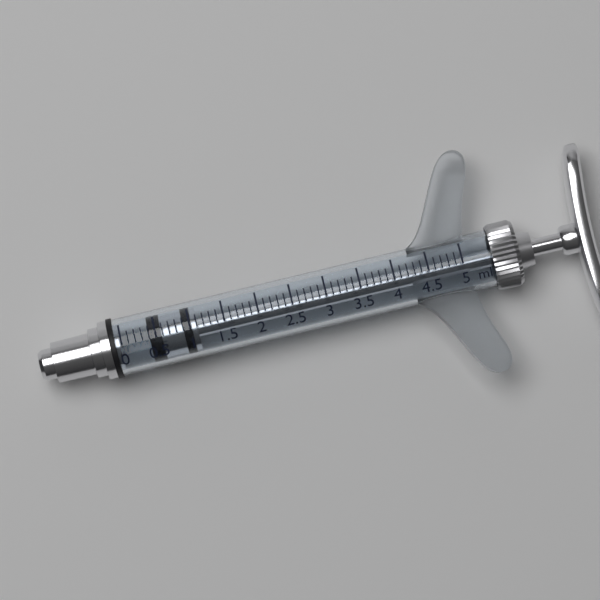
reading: 0.4 ml
